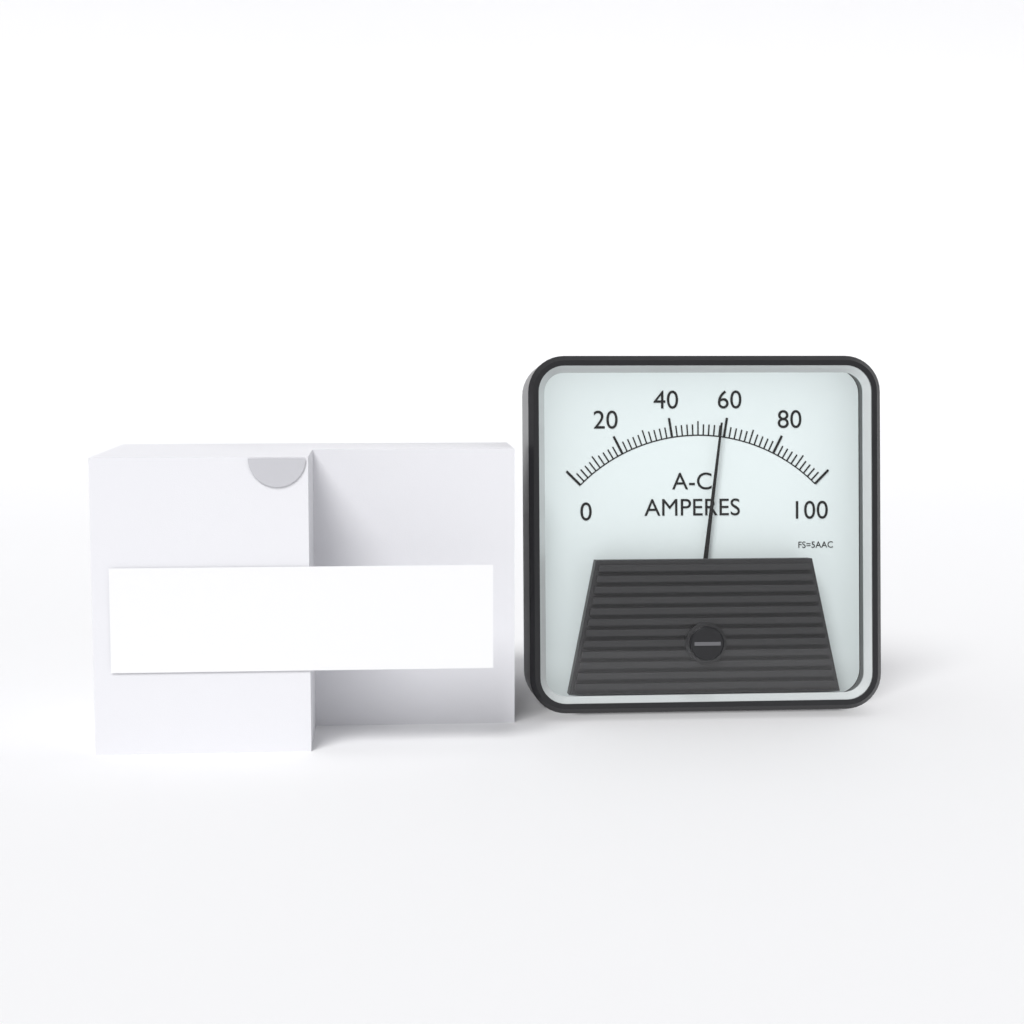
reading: 58 A
